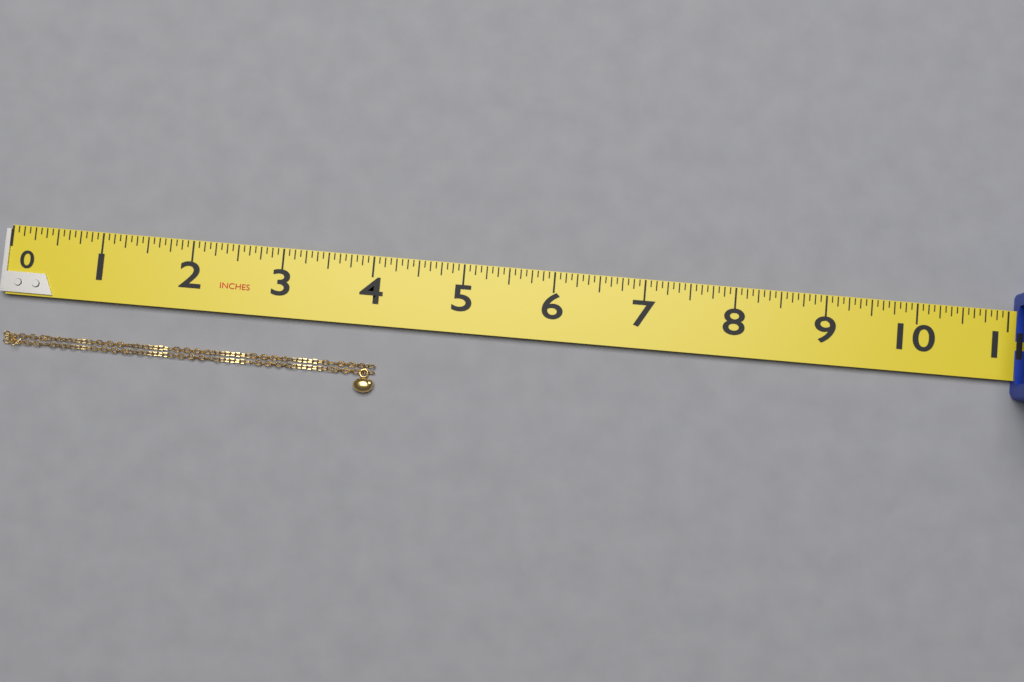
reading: 4.1250 in
